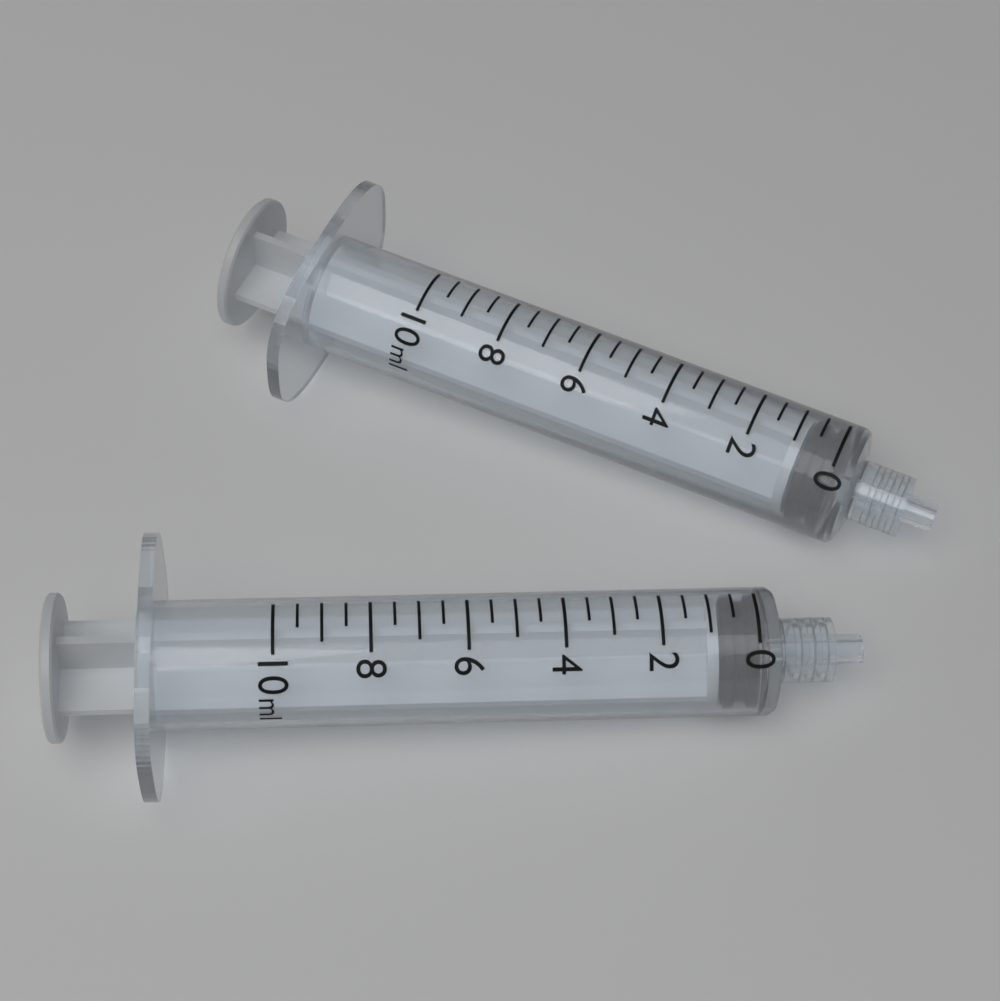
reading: 0.0 ml
